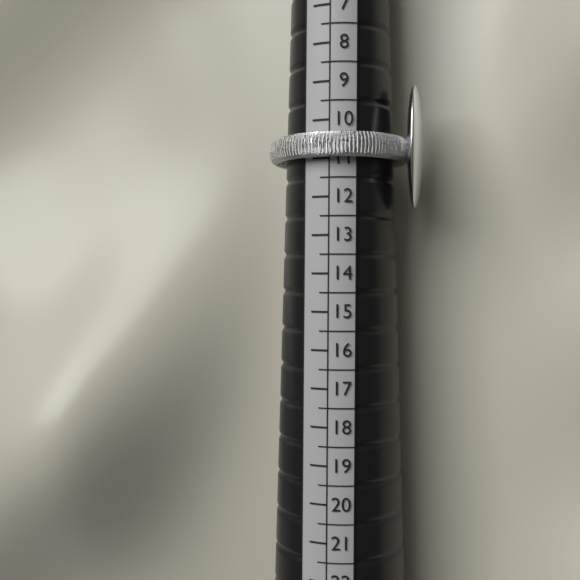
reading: 11.0 (no unit)
